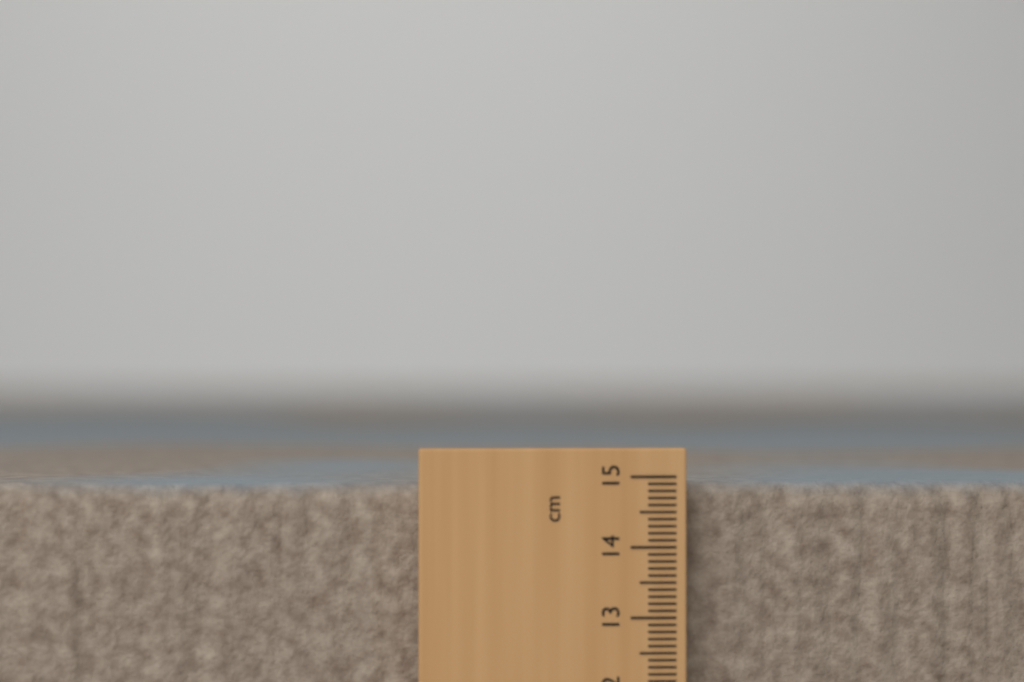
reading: 14.9 cm
